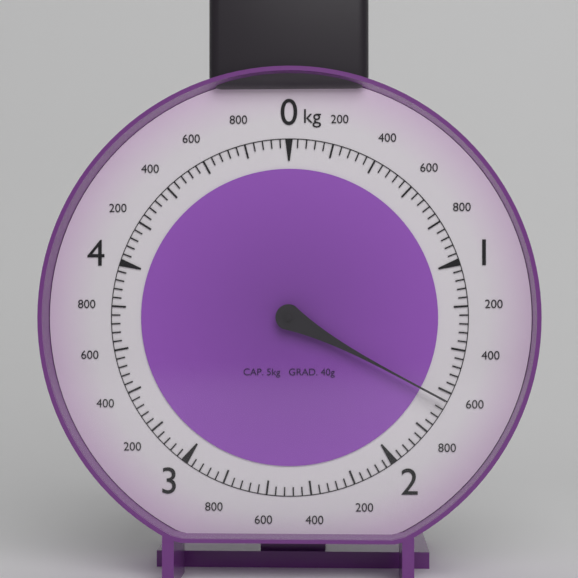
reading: 1.64 kg
